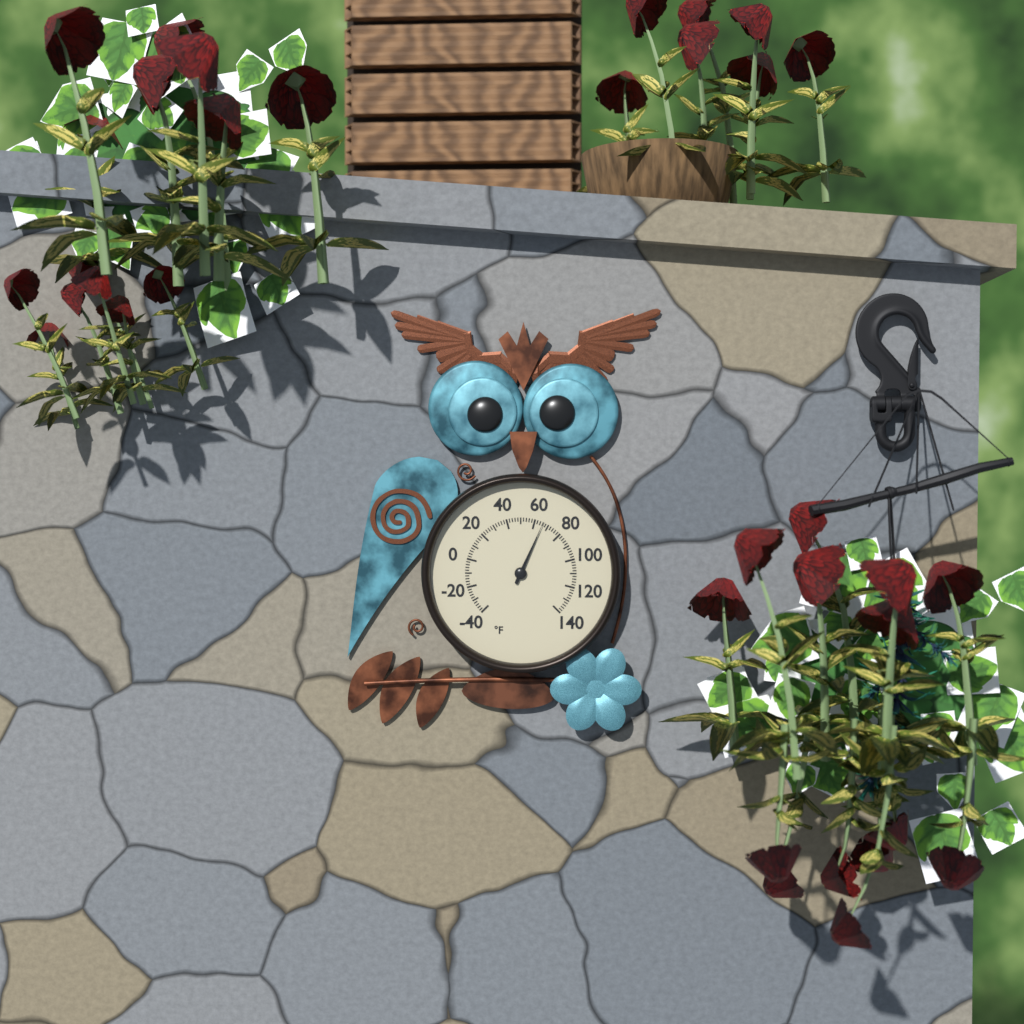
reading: 66 °F
